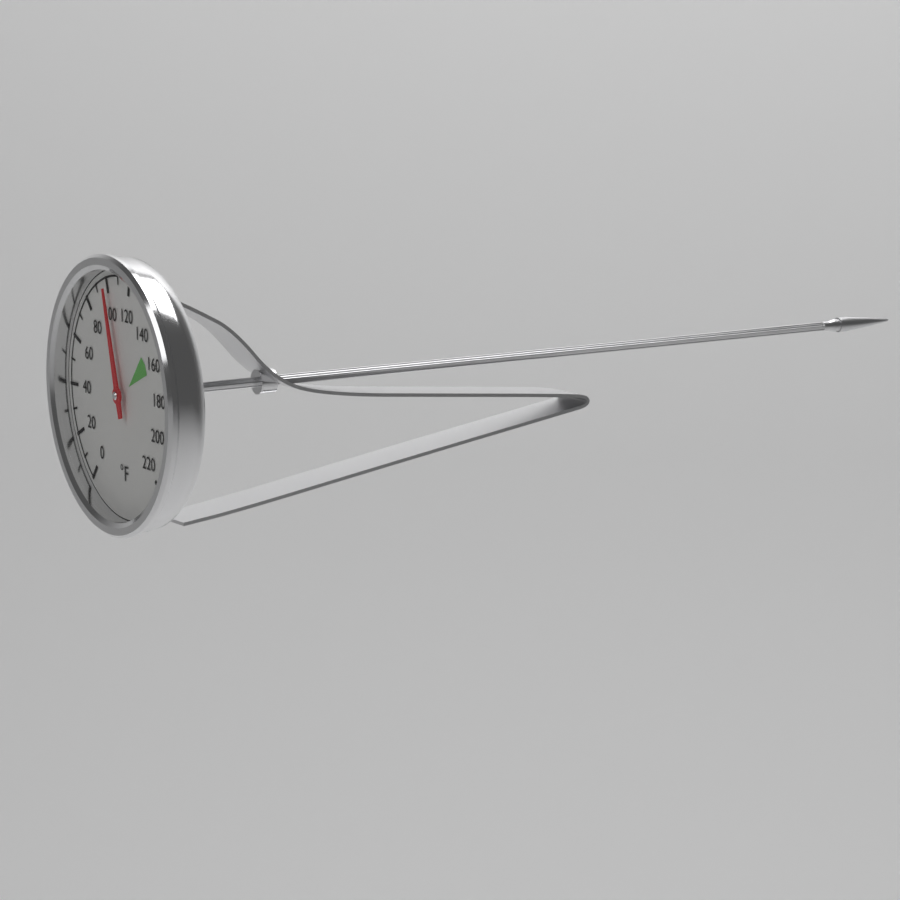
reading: 100 °F
